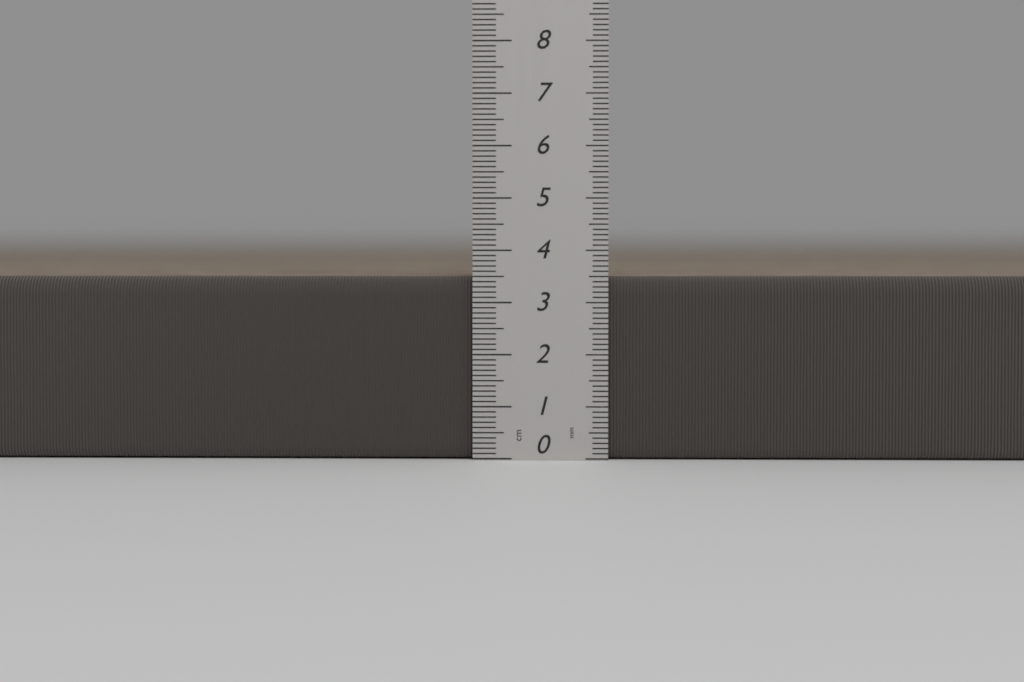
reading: 3.5 cm
